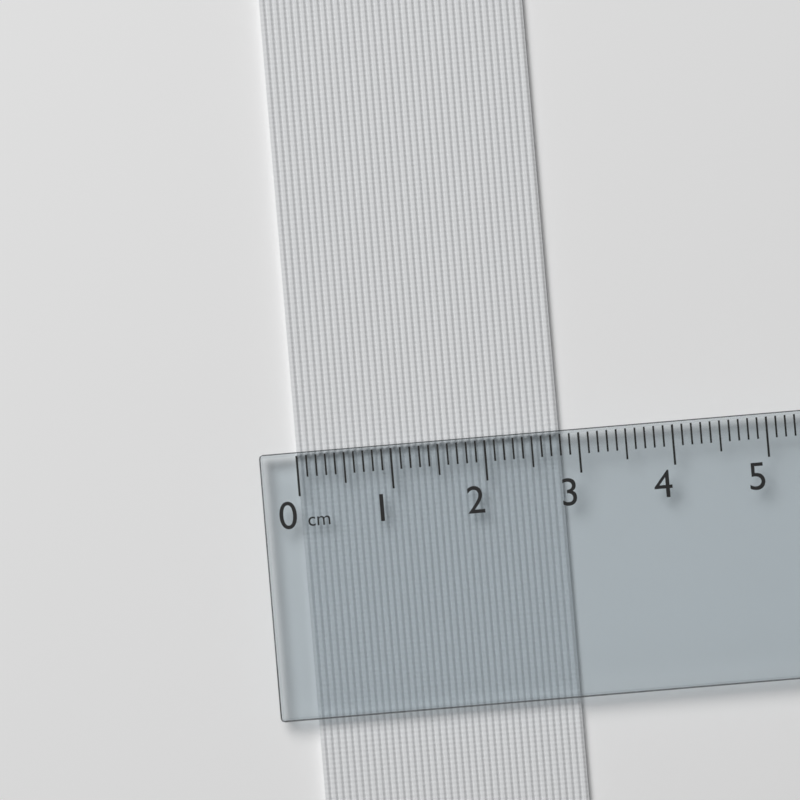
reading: 2.8 cm
